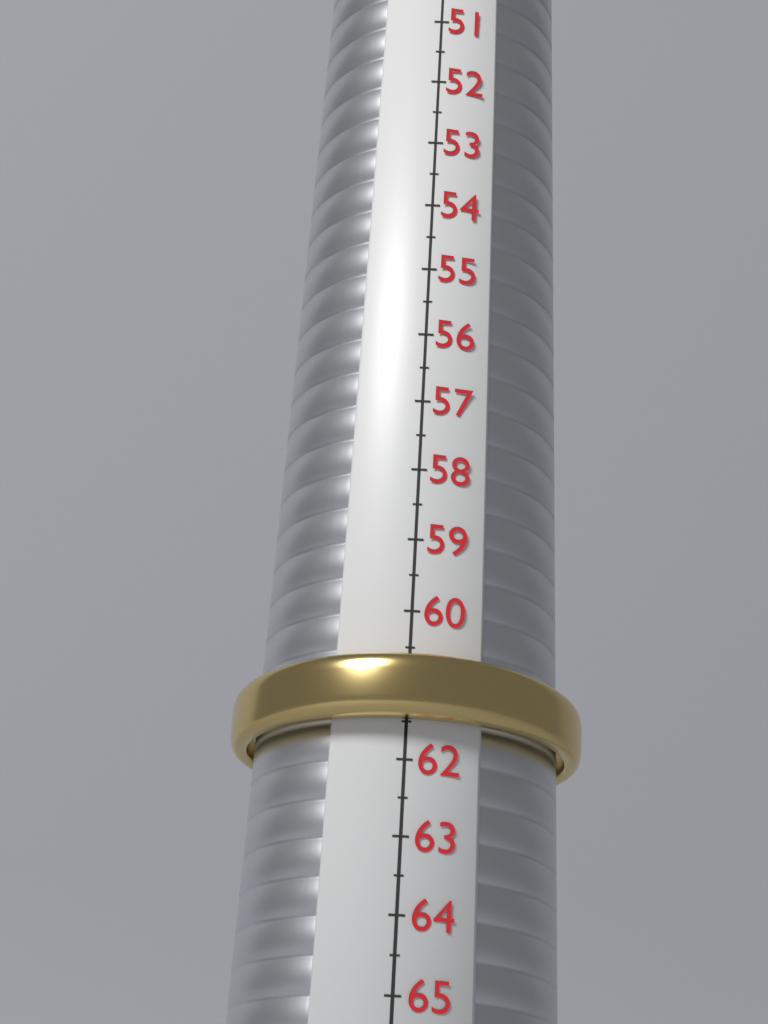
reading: 61.5 (no unit)
